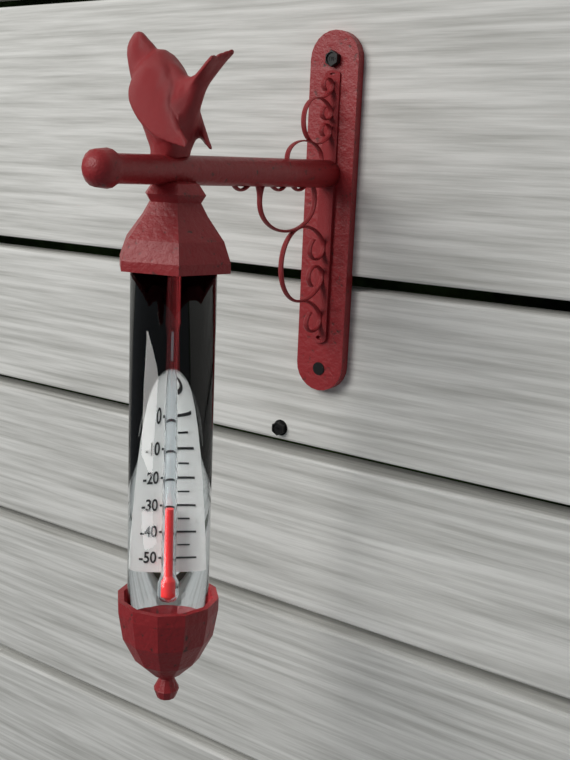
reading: -30 °C
